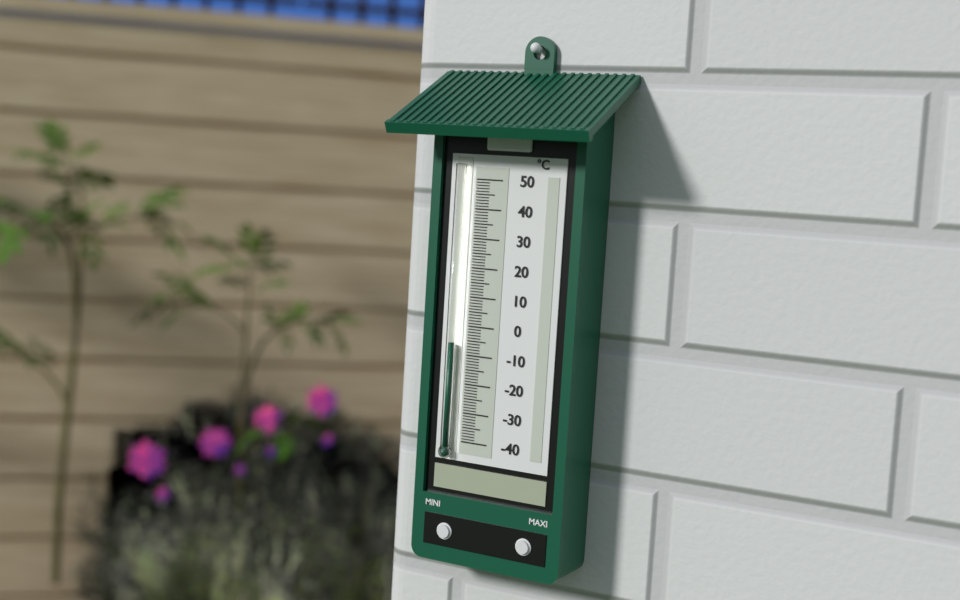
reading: -6 °C
